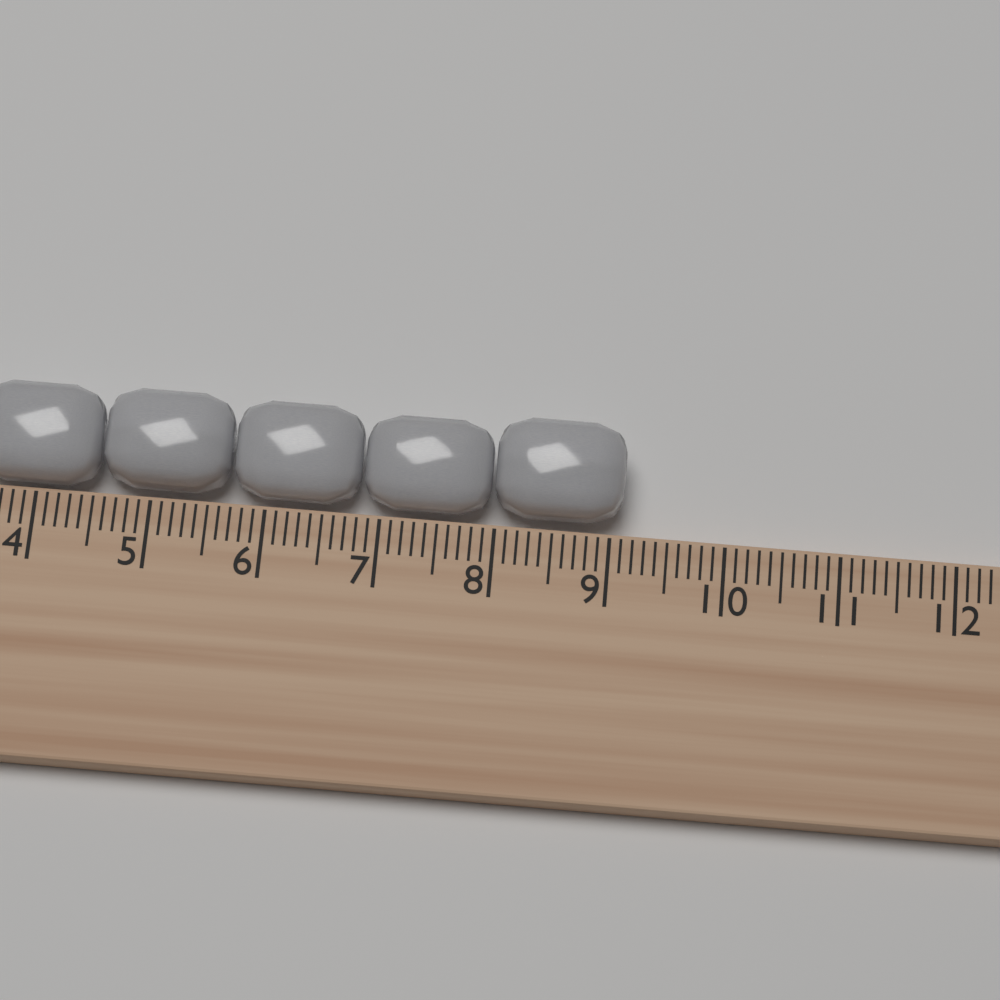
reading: 9.1 cm
